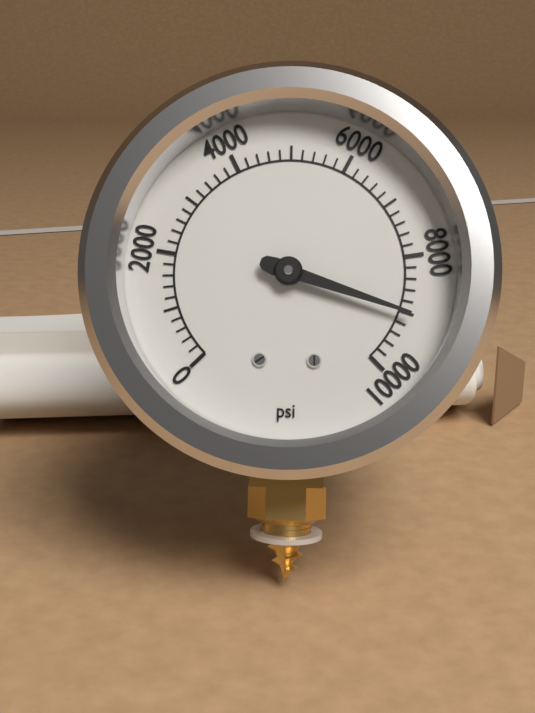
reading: 9000 psi
